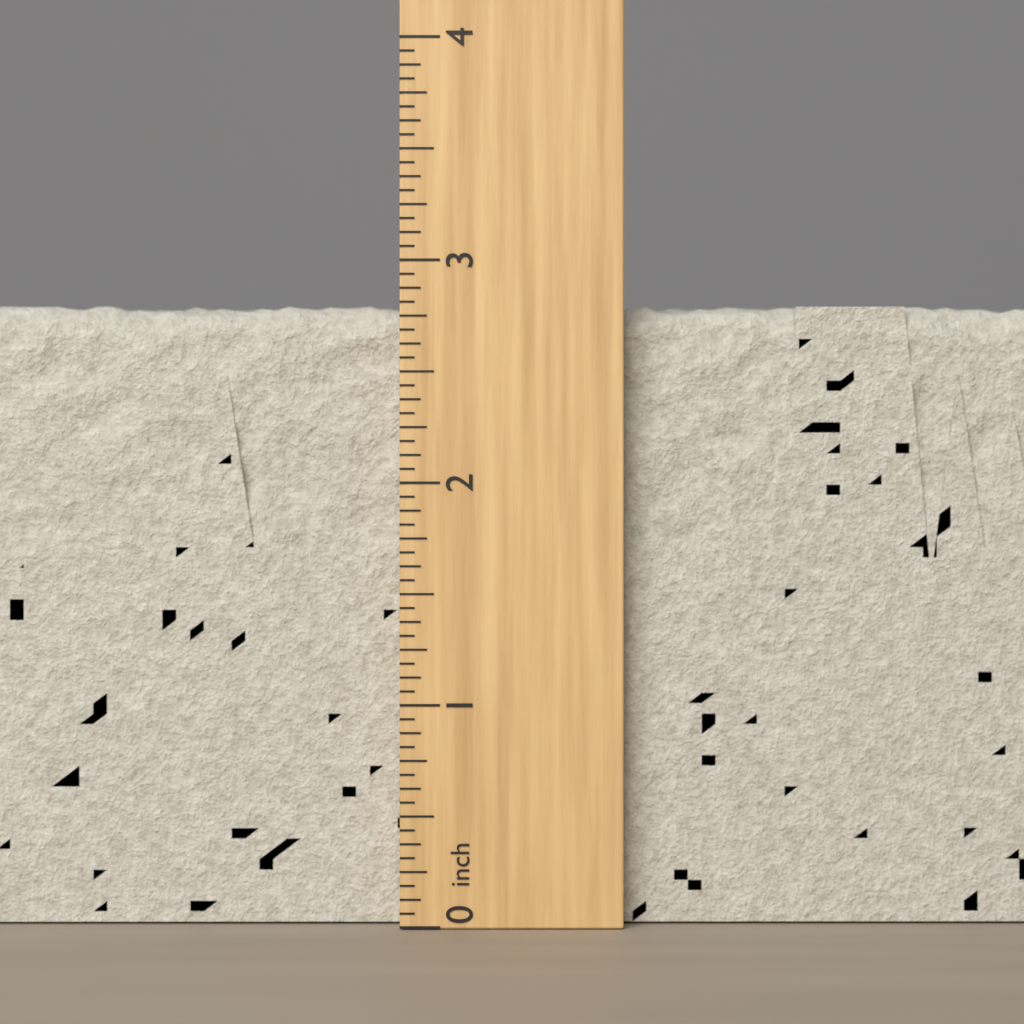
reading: 2.8125 inch
